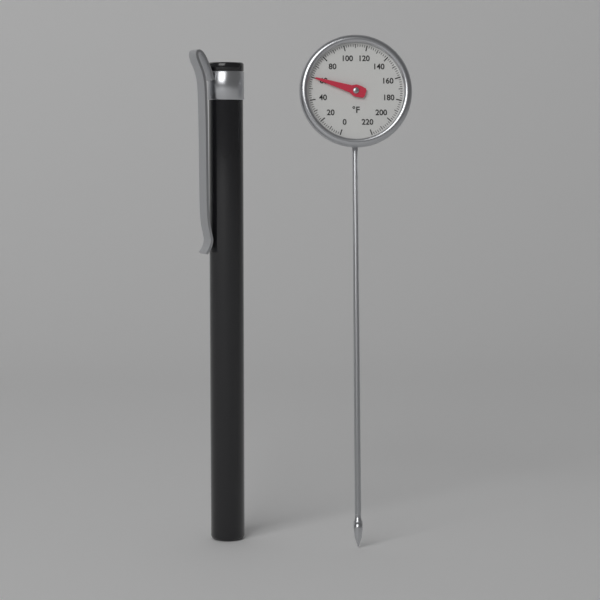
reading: 60 °F
